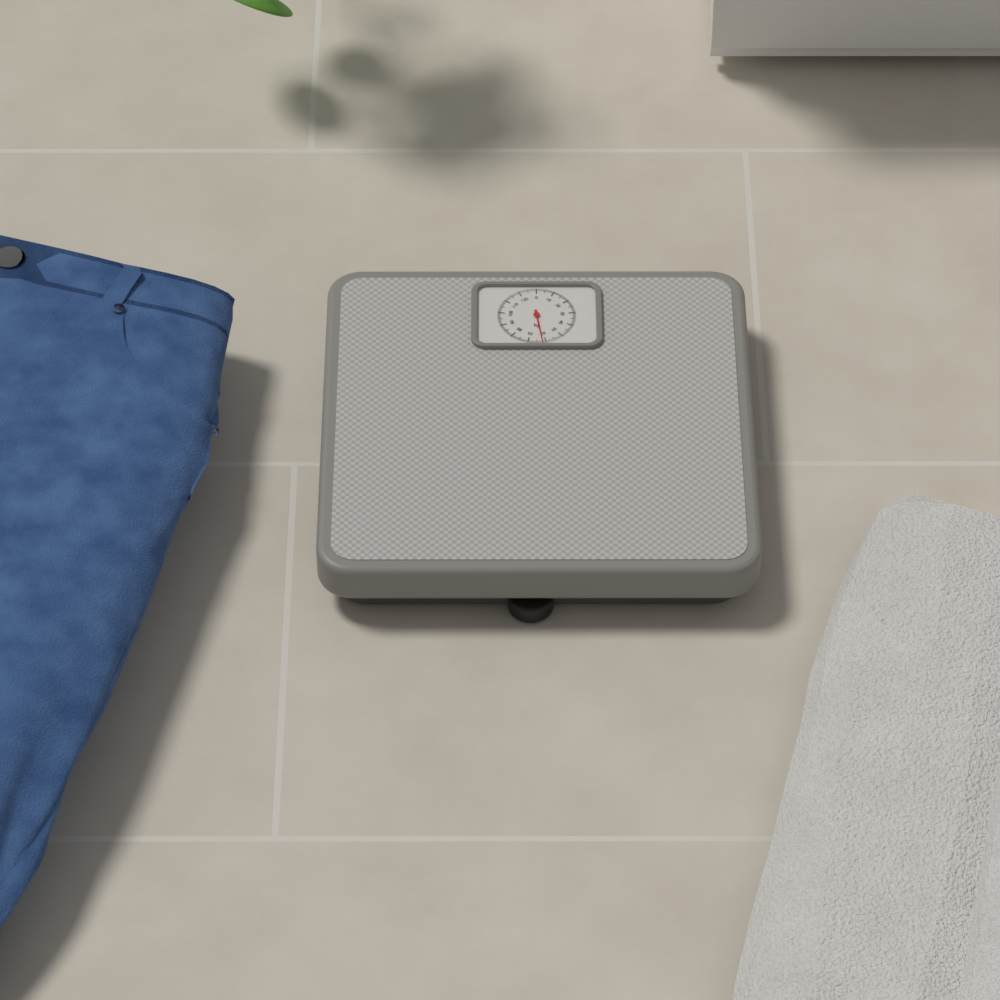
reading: 62 kg
